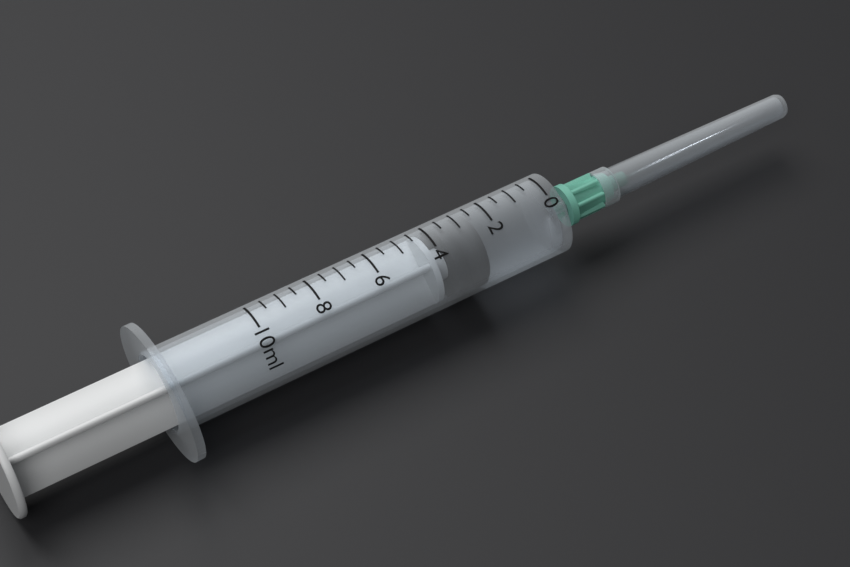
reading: 2.5 ml
